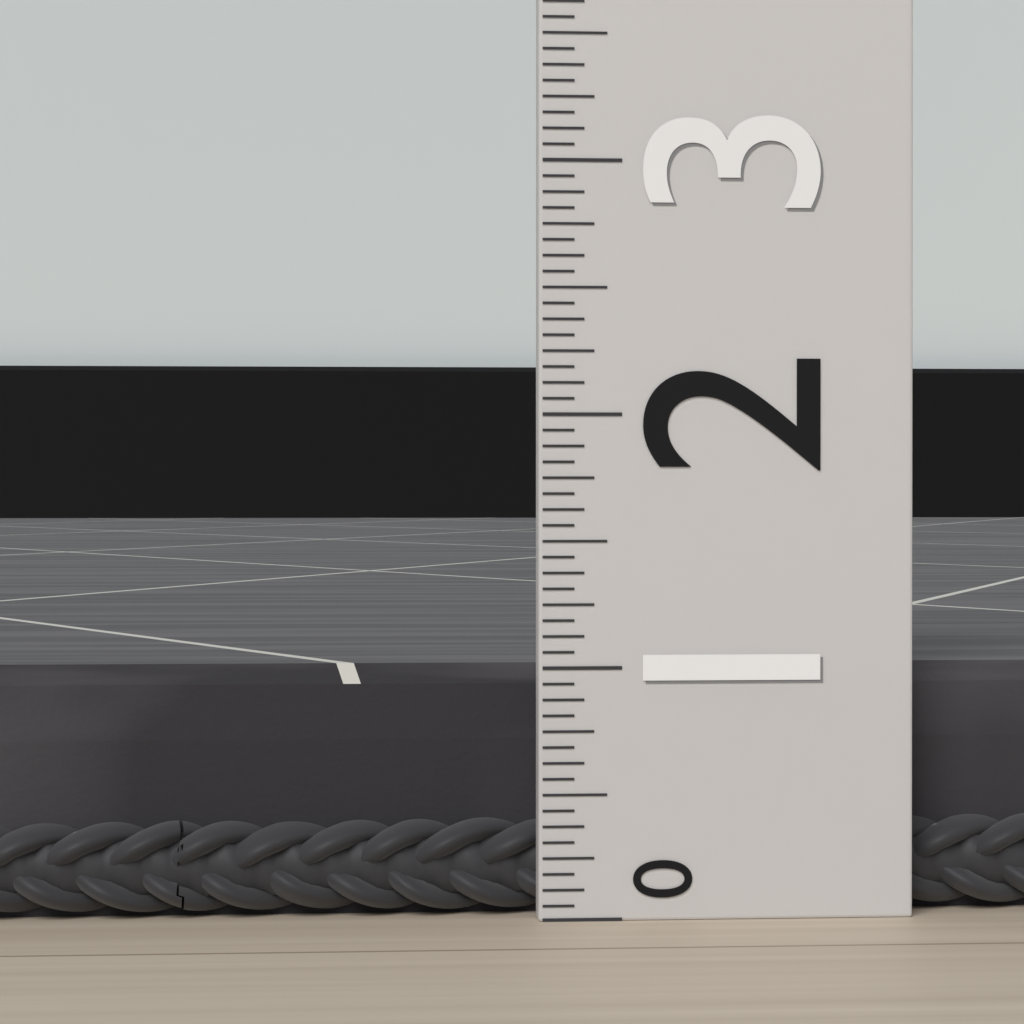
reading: 1.0000 (no unit)
